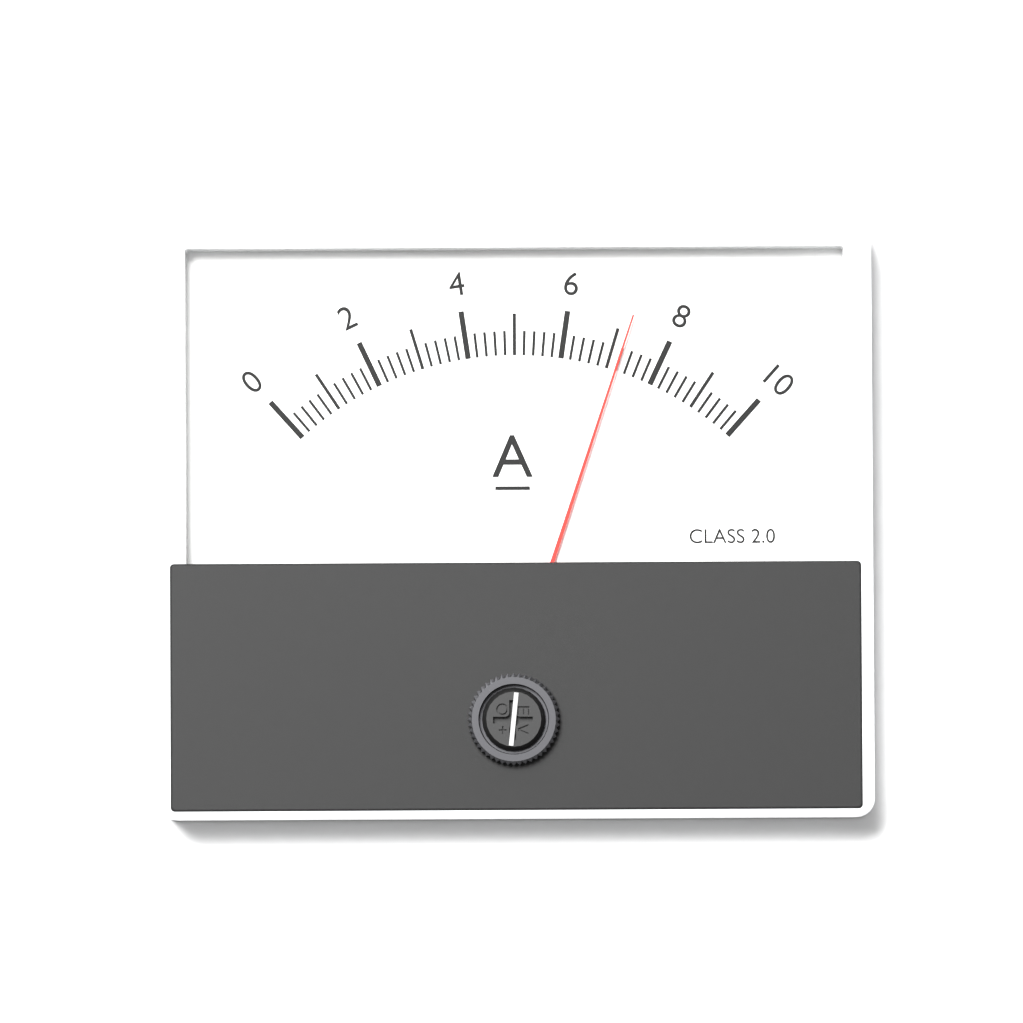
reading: 7.2 A
